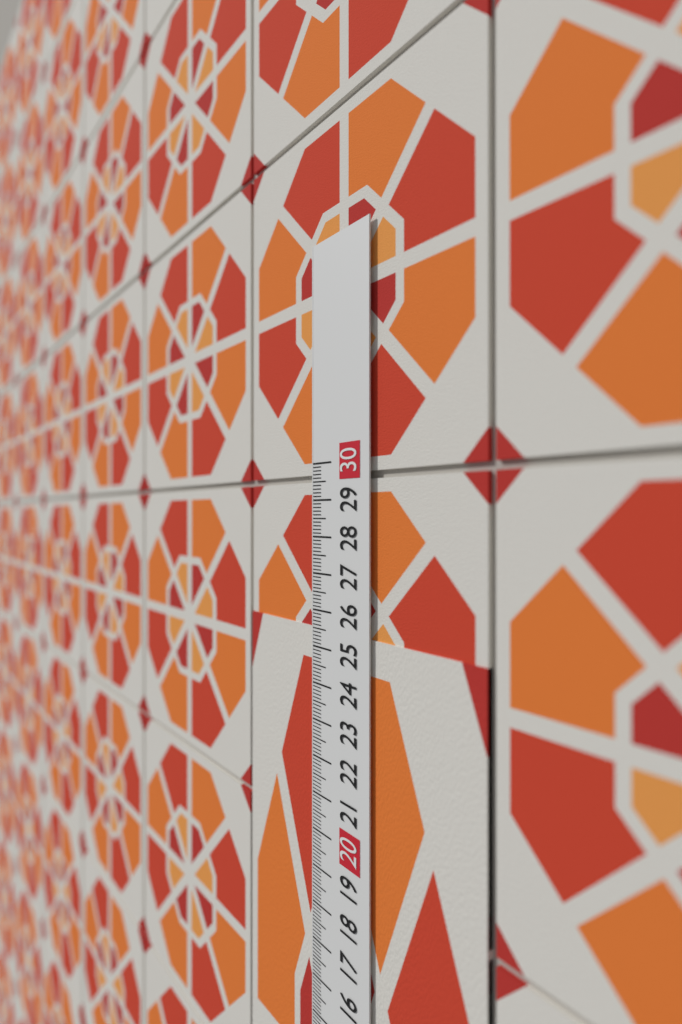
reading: 25.5 cm
